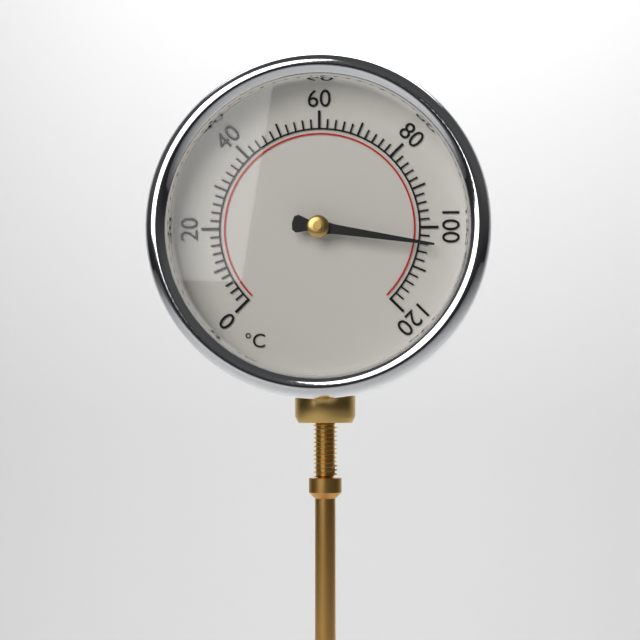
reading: 104 °C
